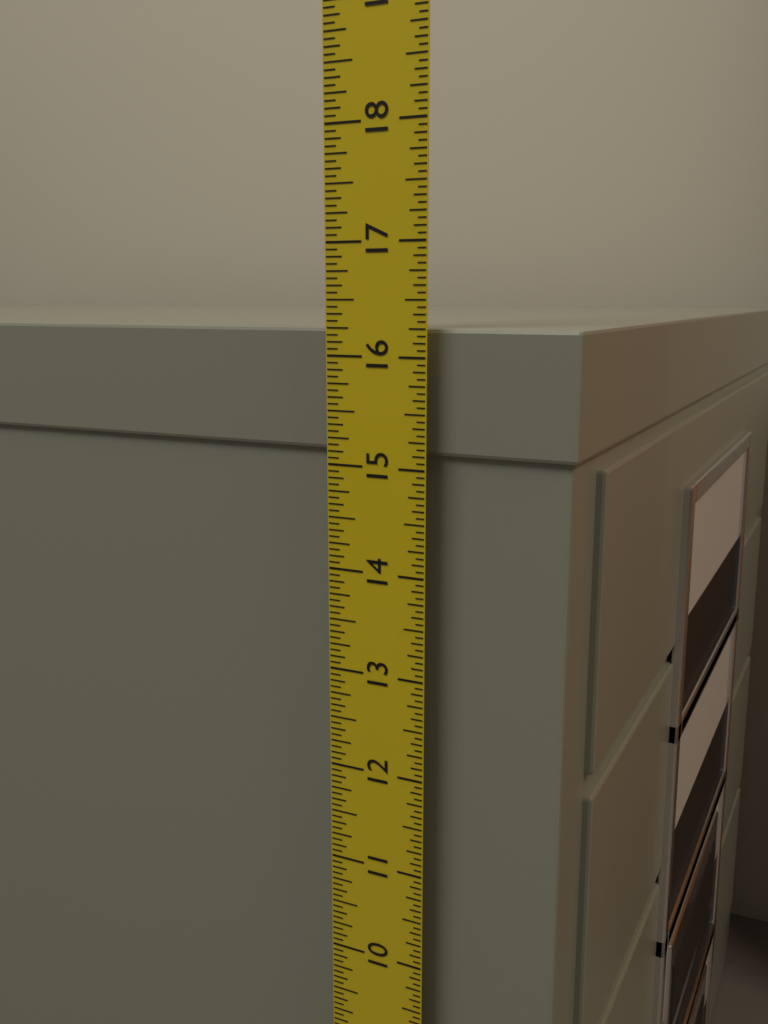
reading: 16.2500 in
